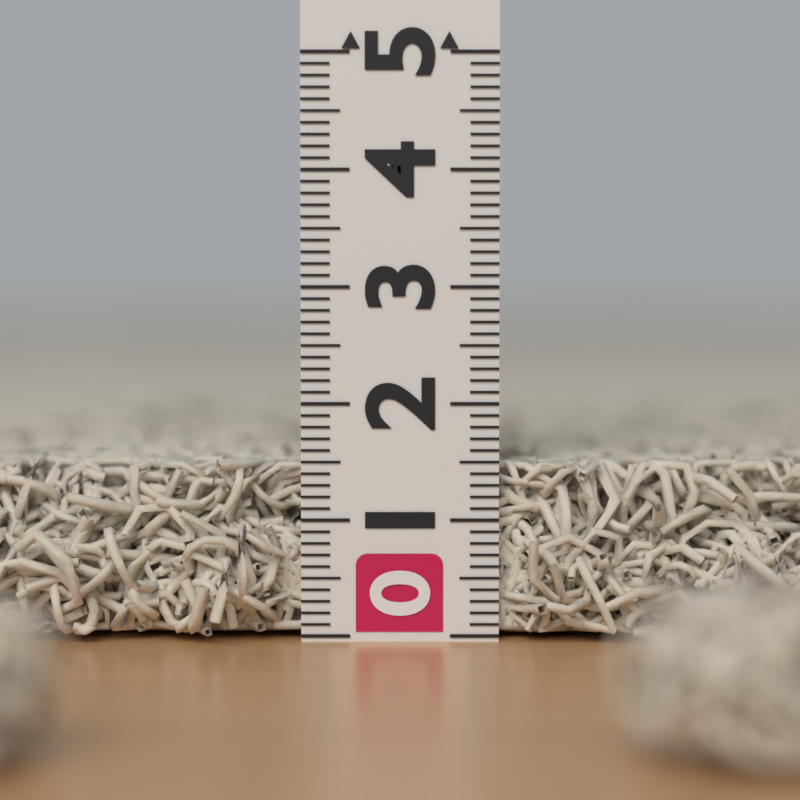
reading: 1.5 (no unit)
